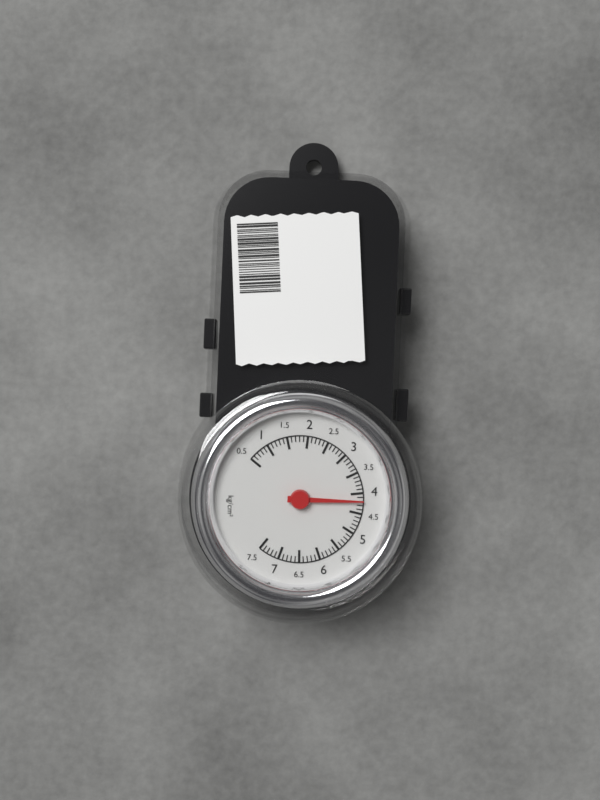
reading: 4.2 kg/cm²
